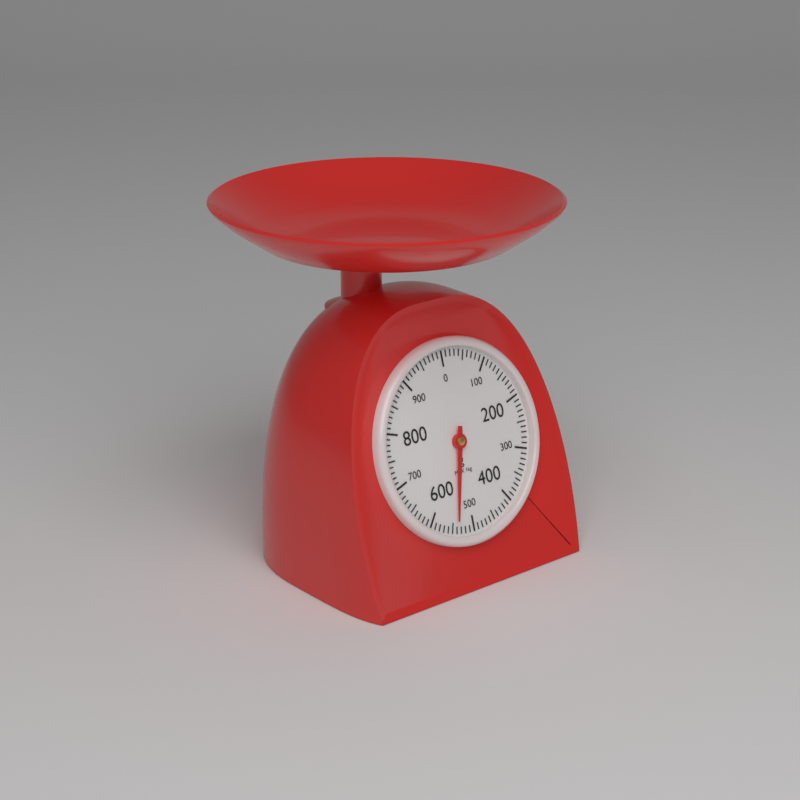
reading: 540 g
